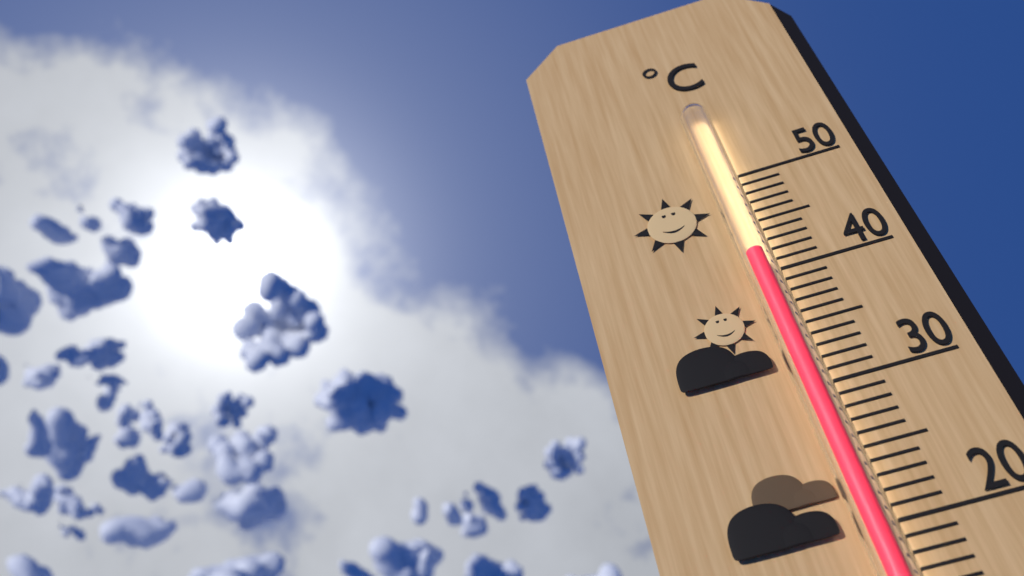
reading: 41 °C
